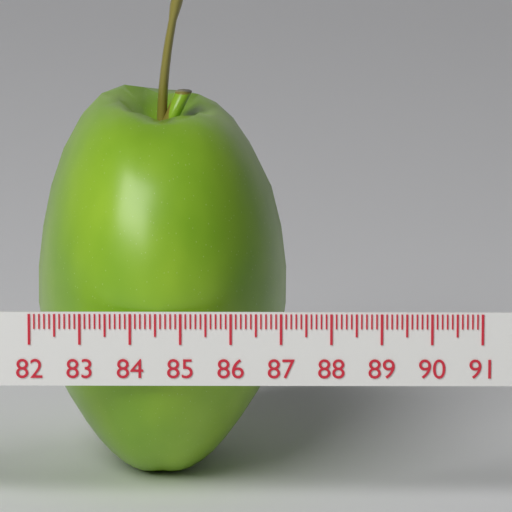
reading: 87.1 (no unit)
